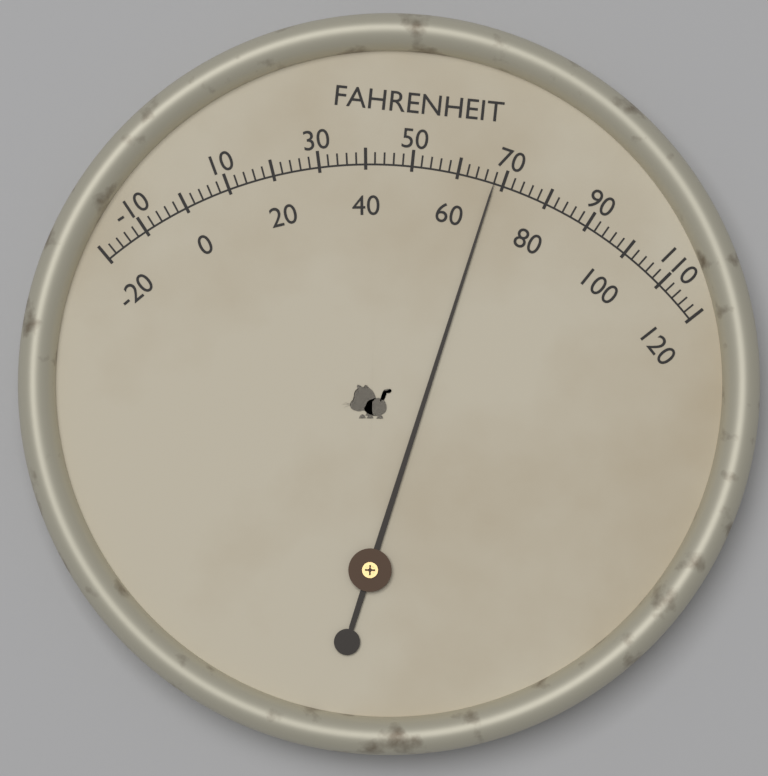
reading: 68 °F
